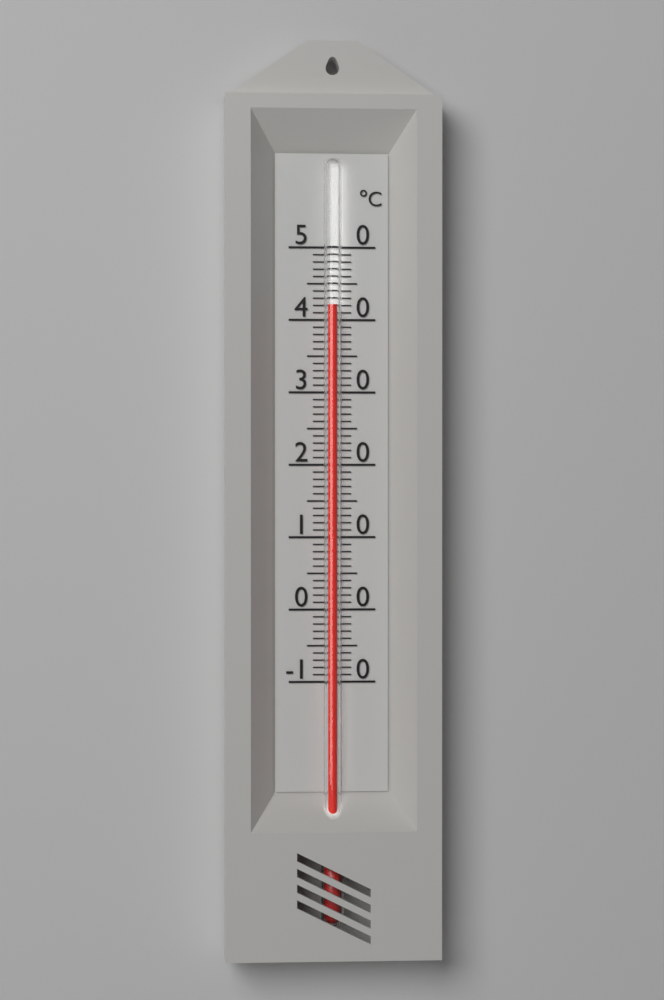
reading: 42 °C
